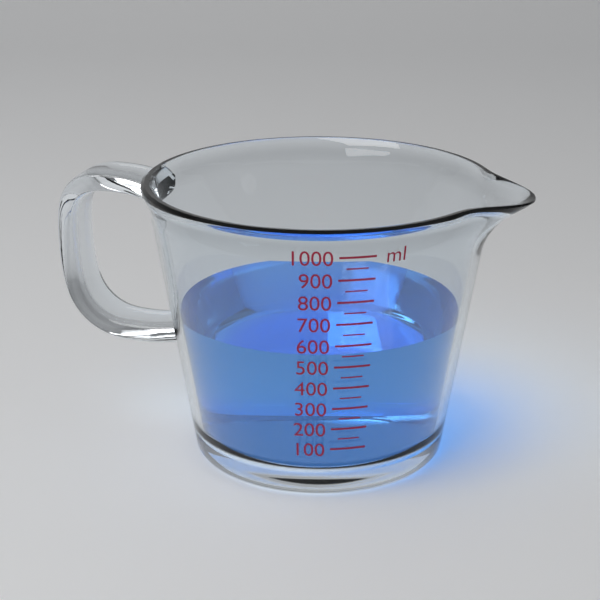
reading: 550 ml
